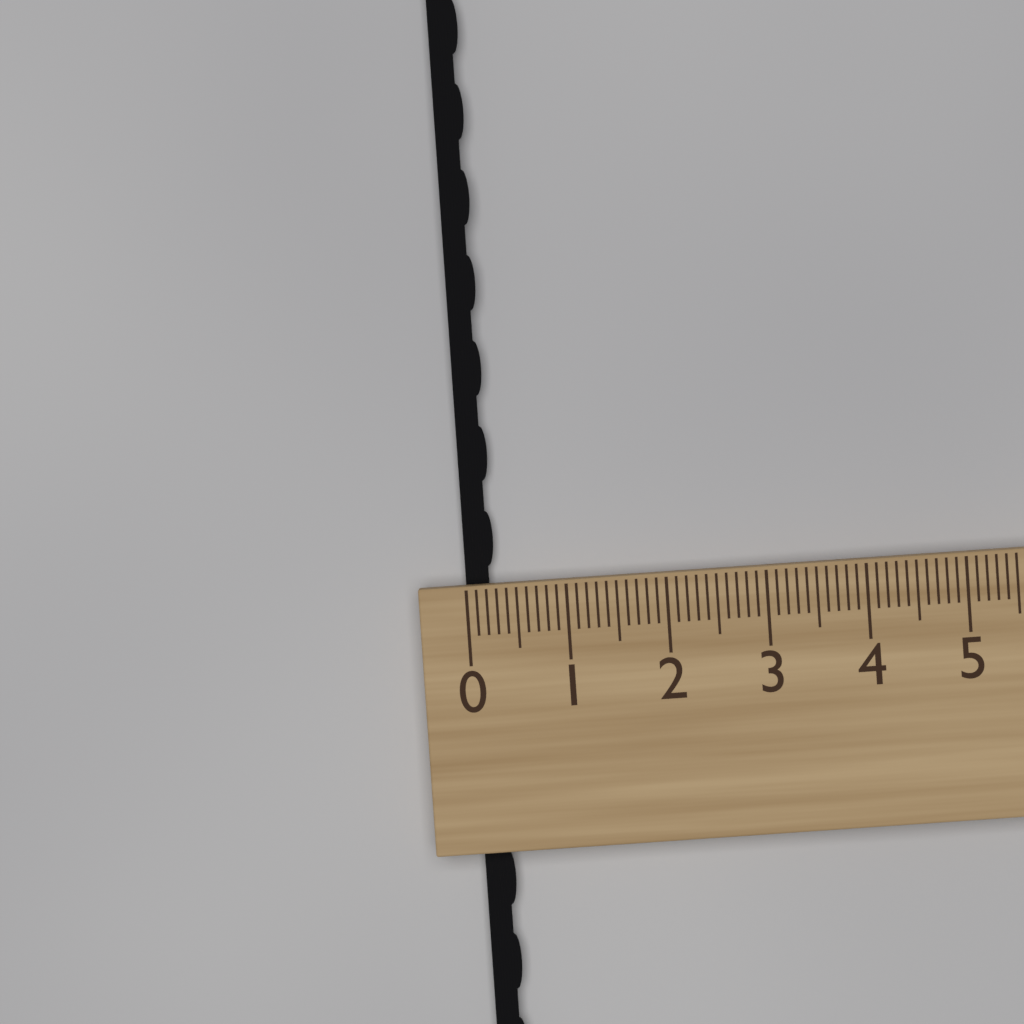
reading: 0.3 (no unit)
